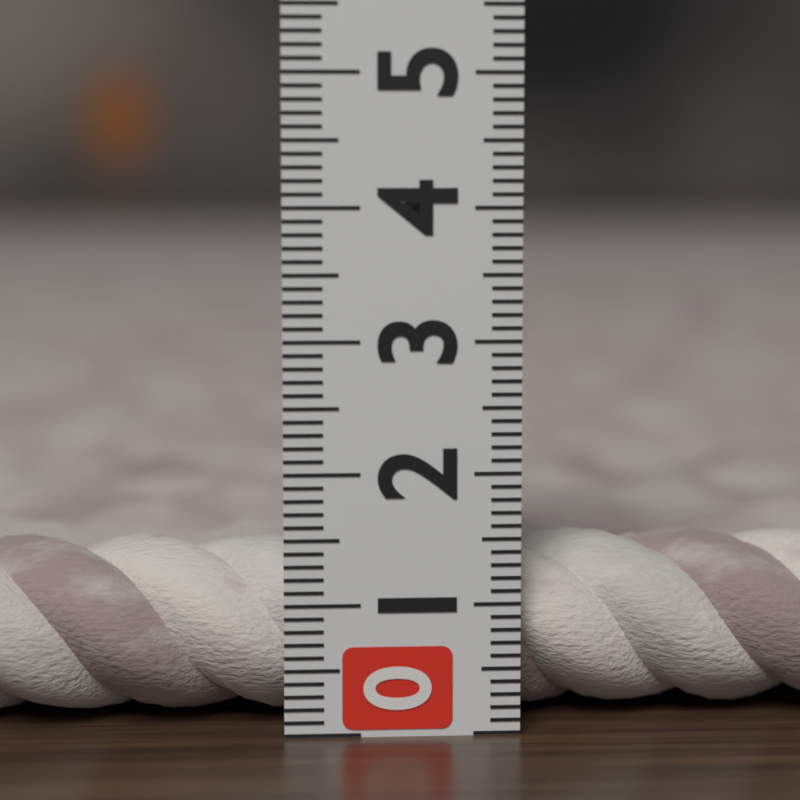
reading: 1.4 (no unit)
